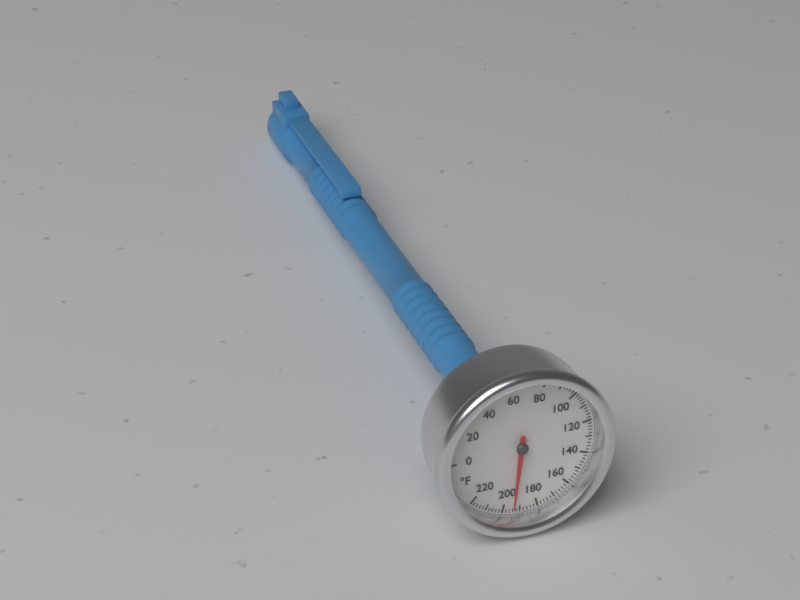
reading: 194 °F
